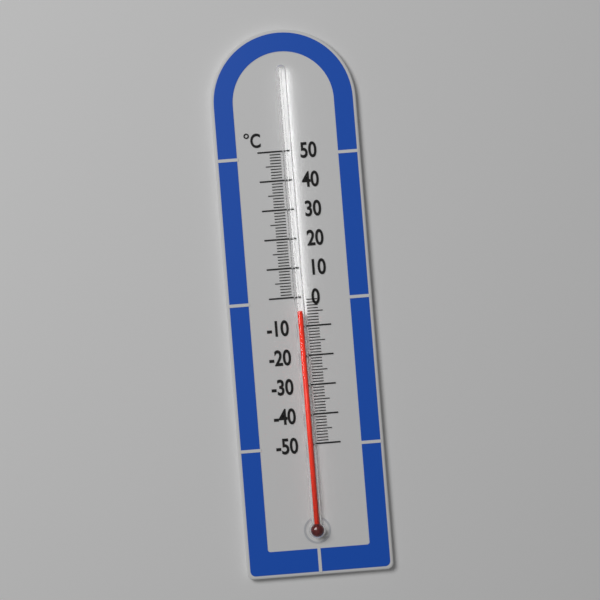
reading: -5 °C
